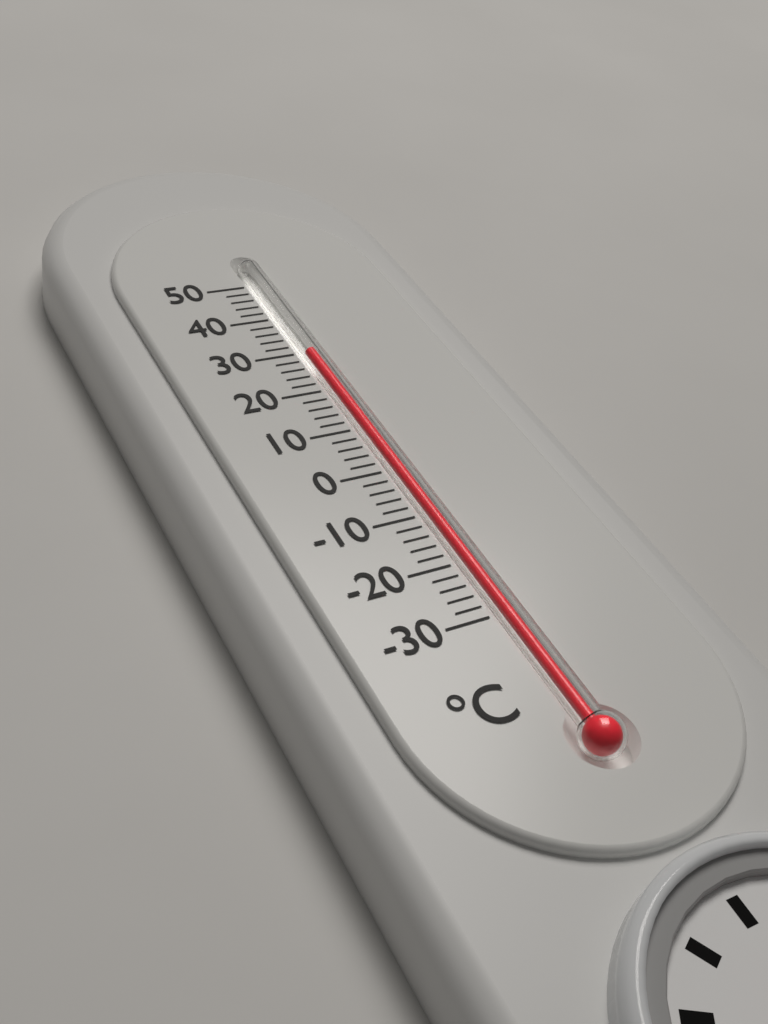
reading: 30 °C
